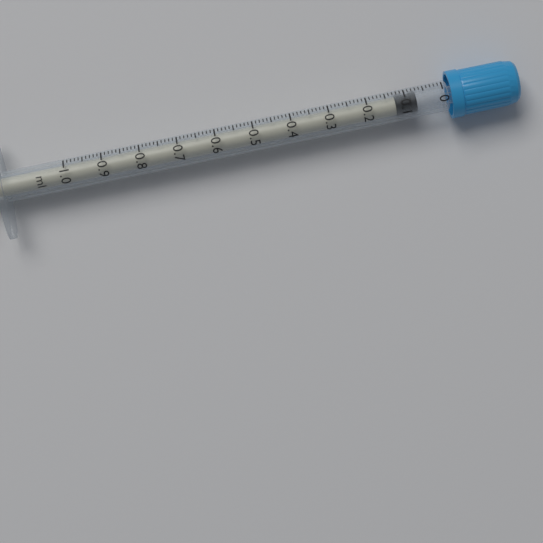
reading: 0.07 ml
